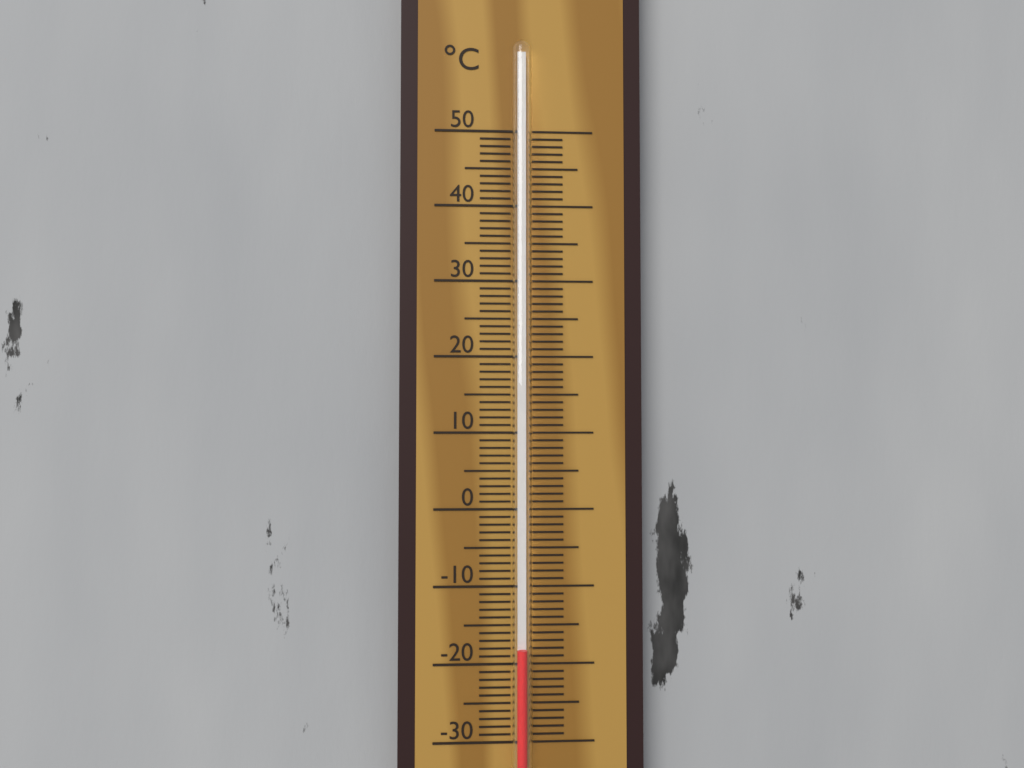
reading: -18 °C
